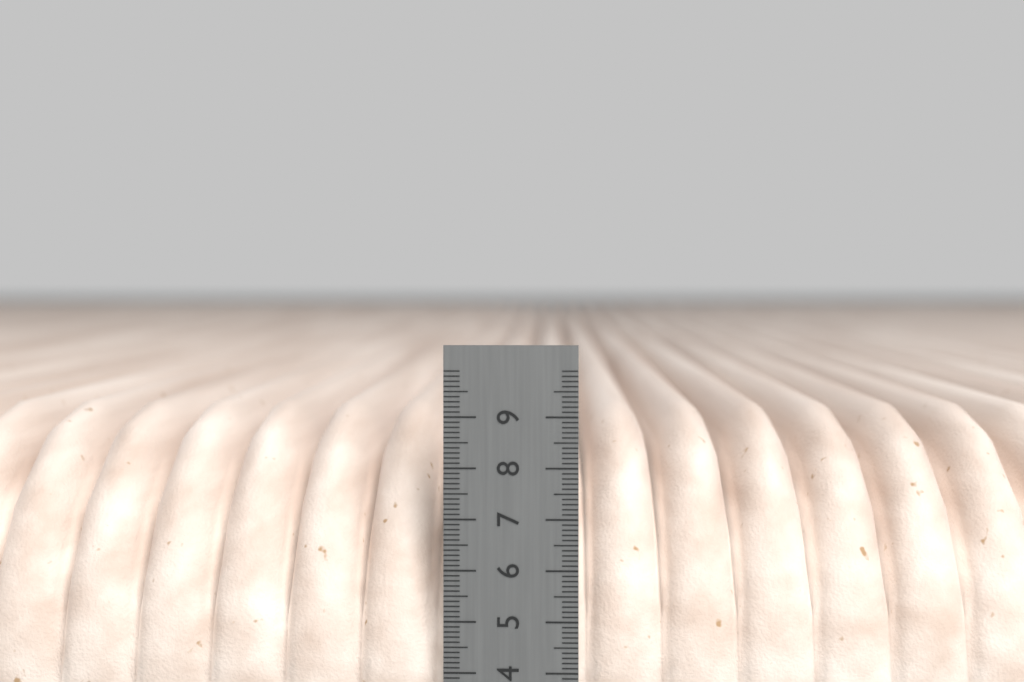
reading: 8.9 cm
